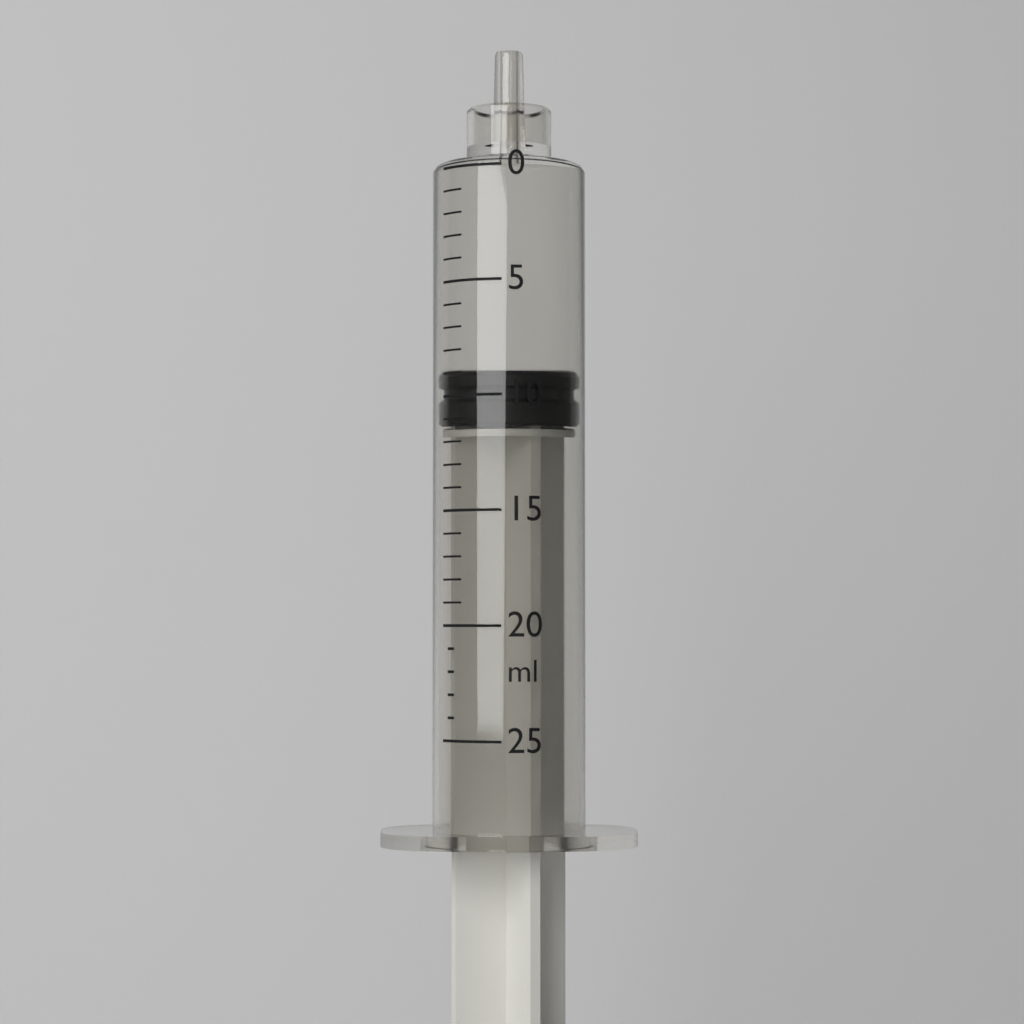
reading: 9 ml
